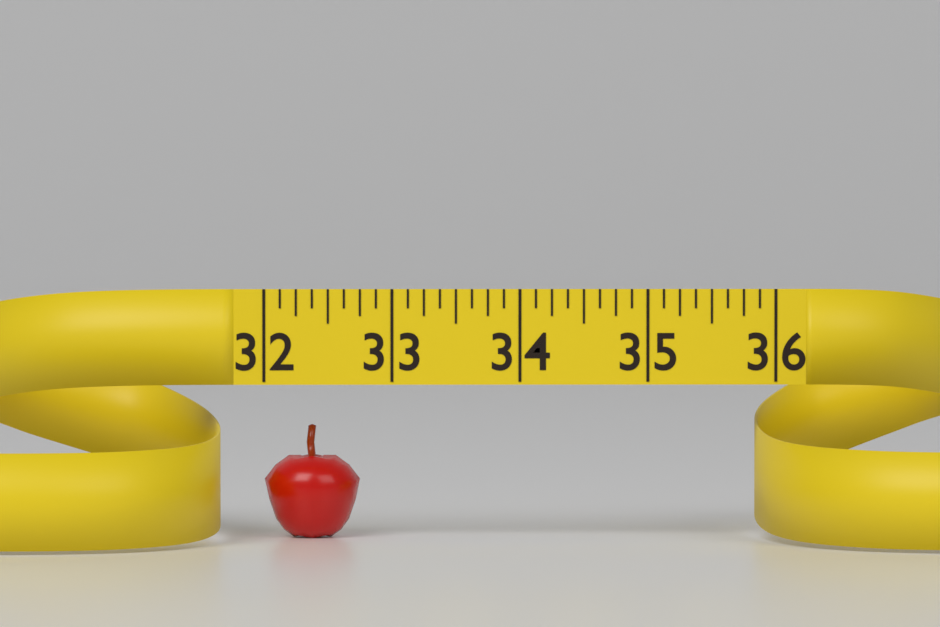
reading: 32.750 (no unit)
